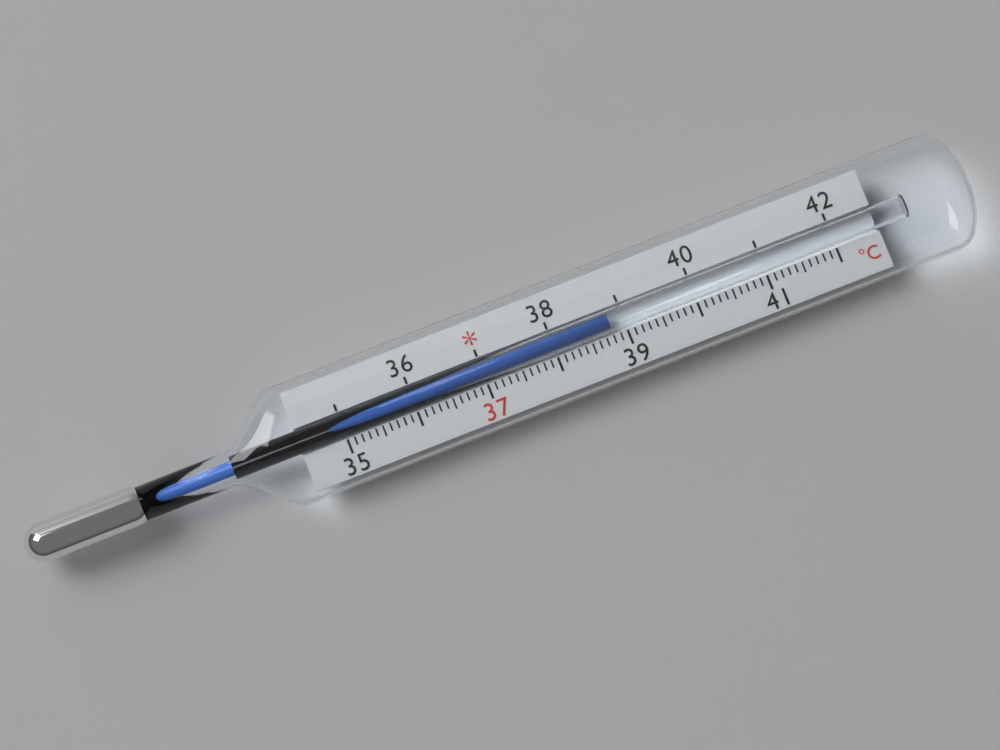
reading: 38.8 °C
